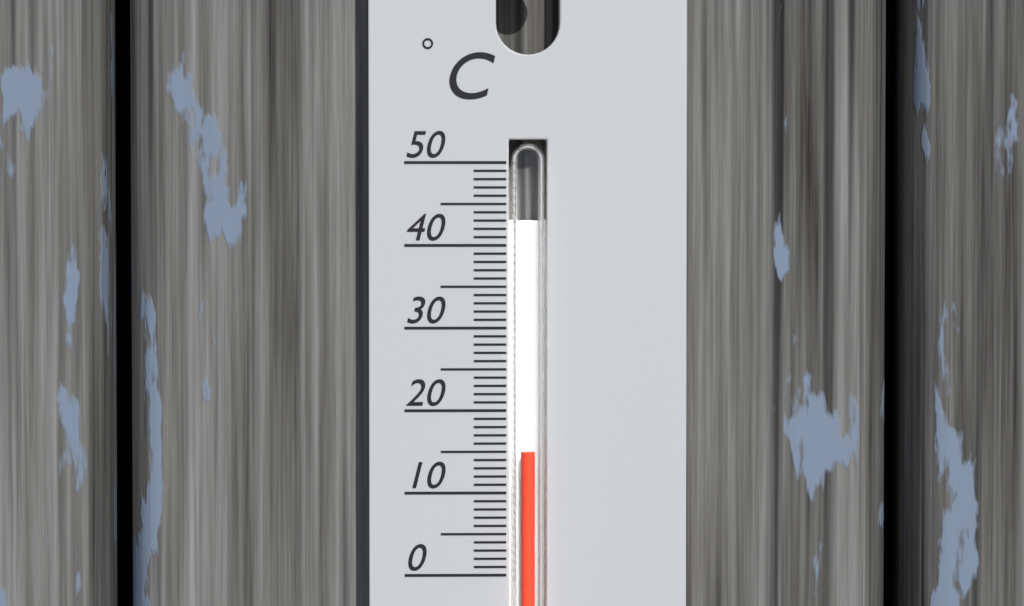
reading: 15 °C
